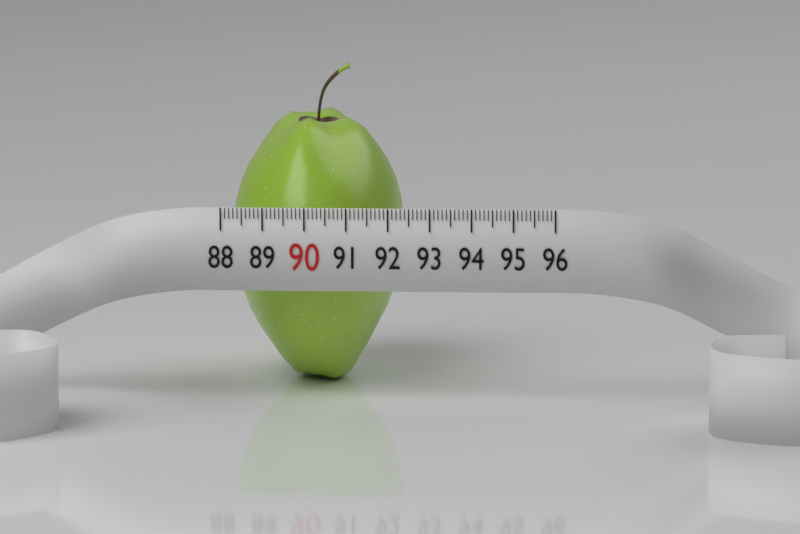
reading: 92.2 (no unit)
